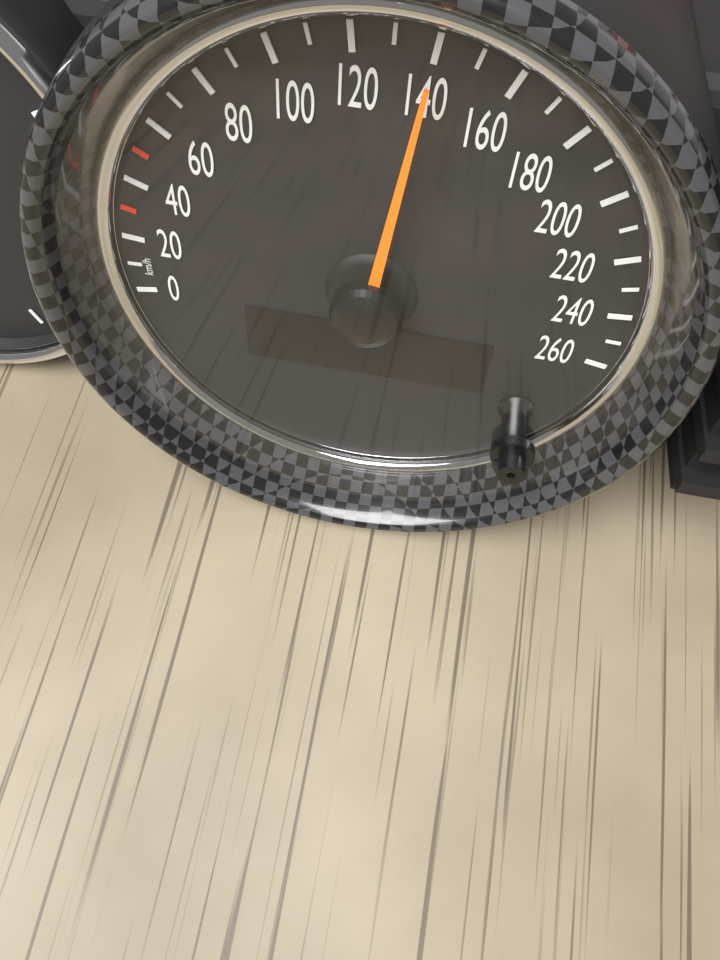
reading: 140 km/h
